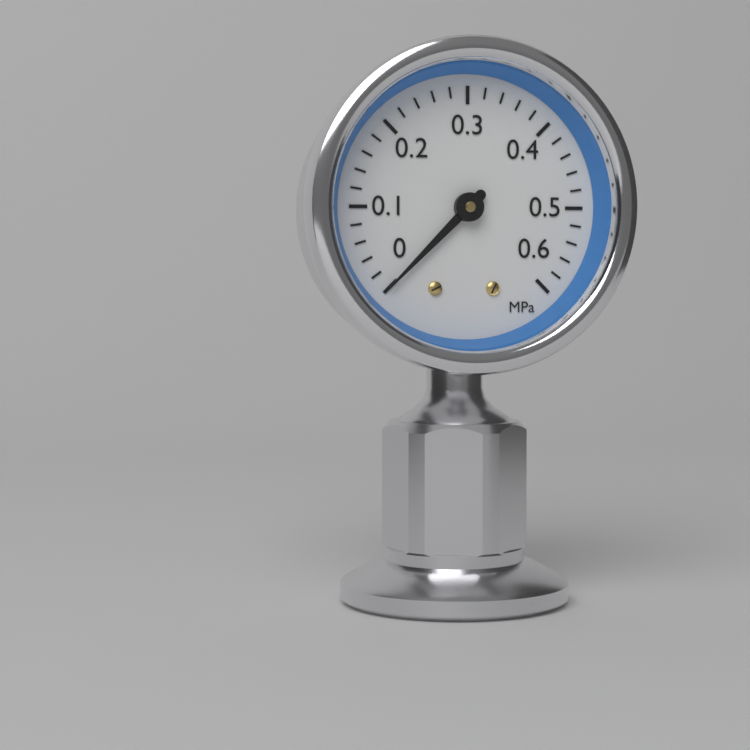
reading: 0.00 MPa
